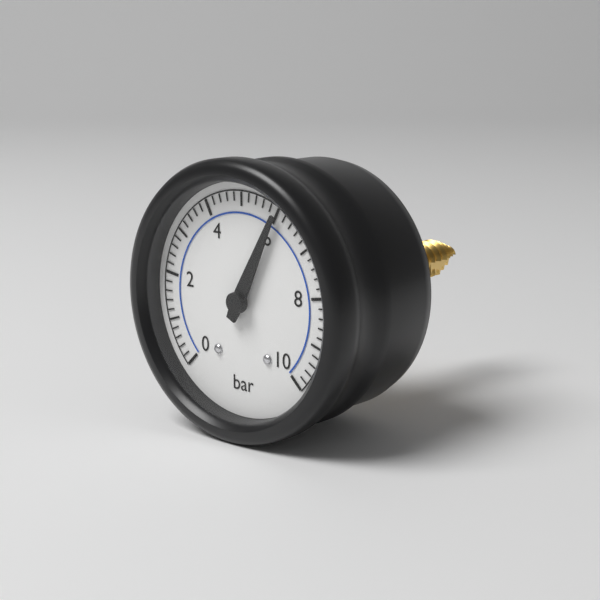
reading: 6.0 bar
